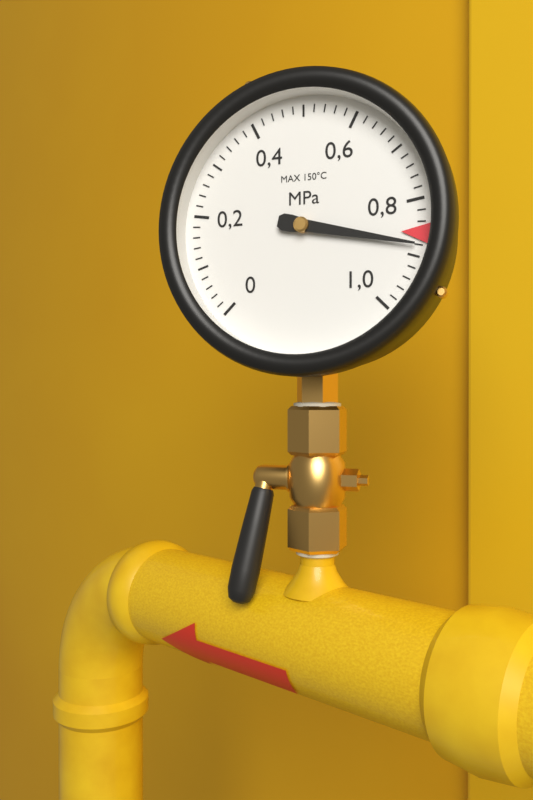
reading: 0.88 MPa
